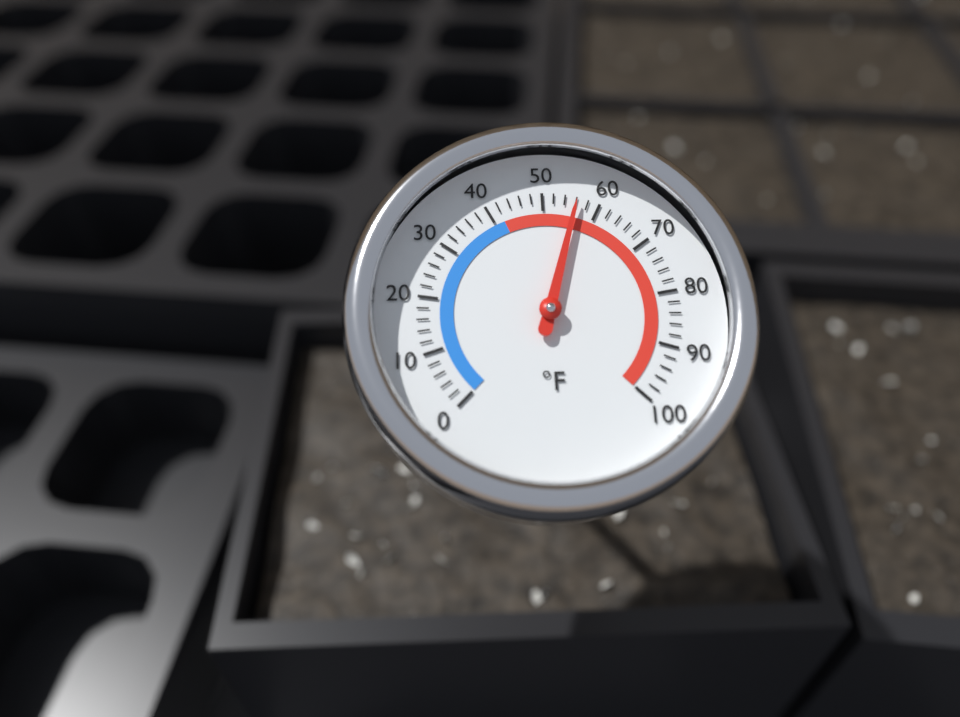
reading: 56 °F
